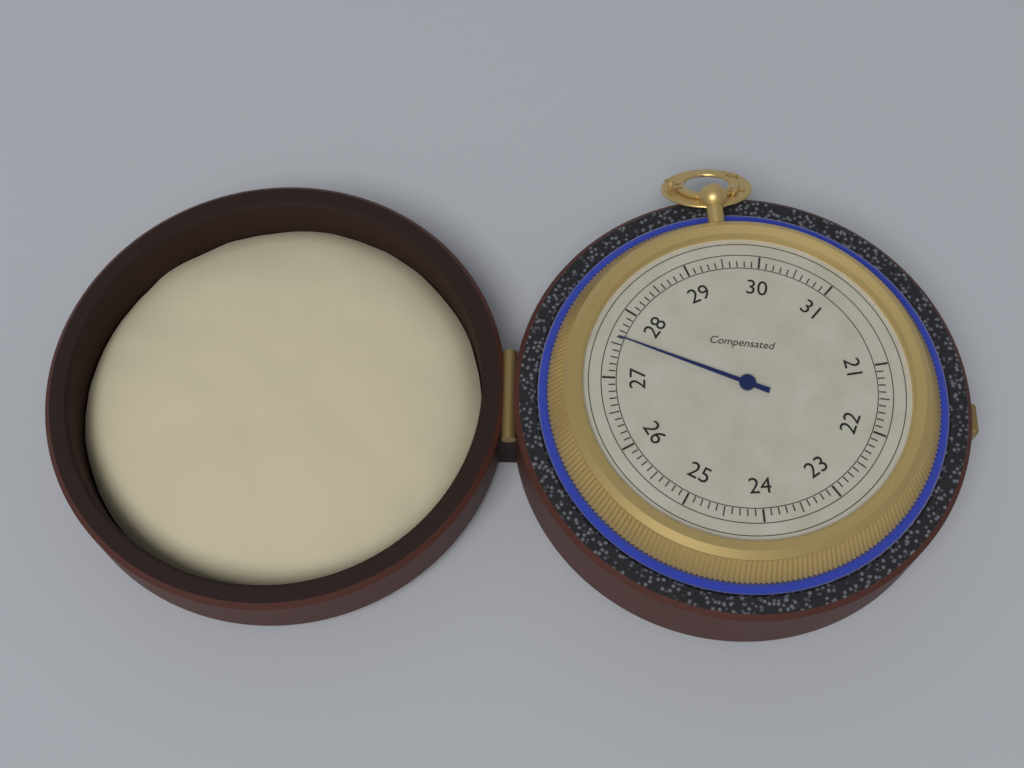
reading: 27.6 (no unit)
